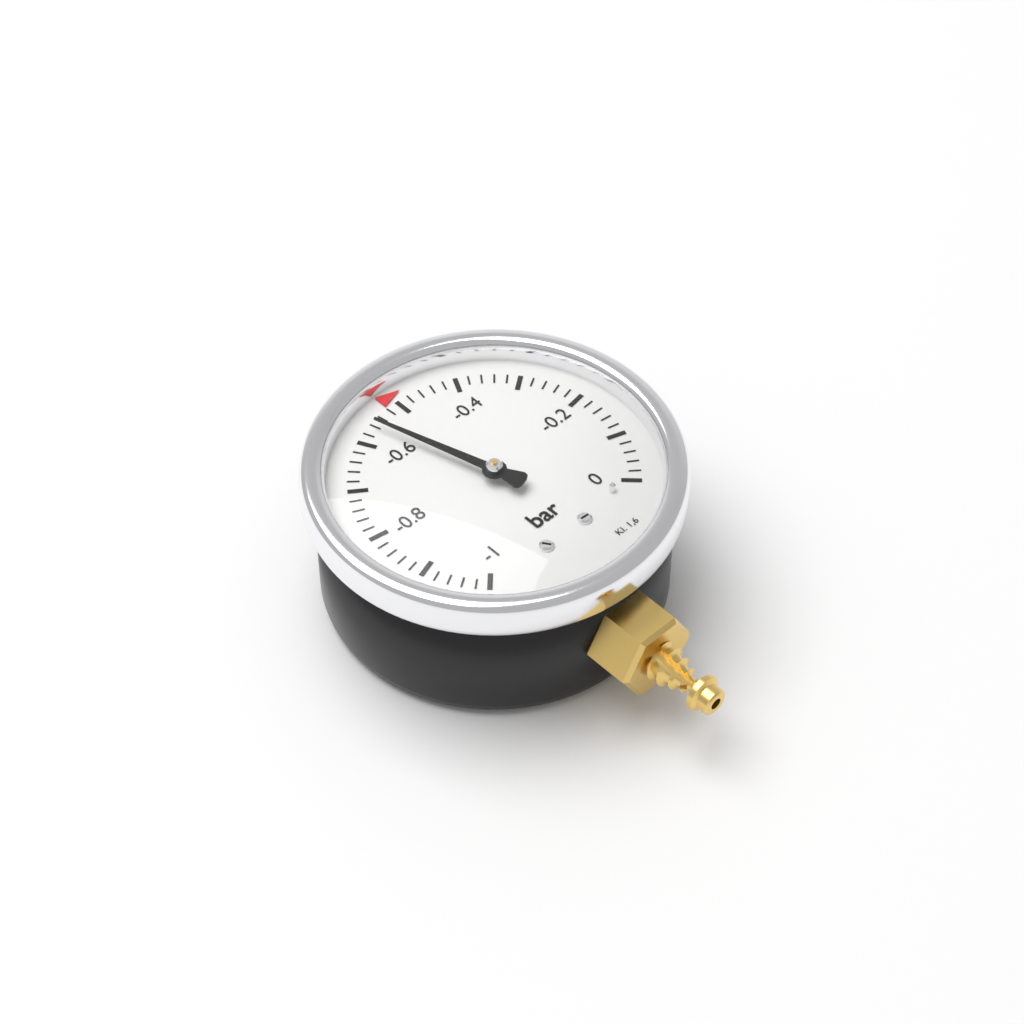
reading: -0.56 bar
